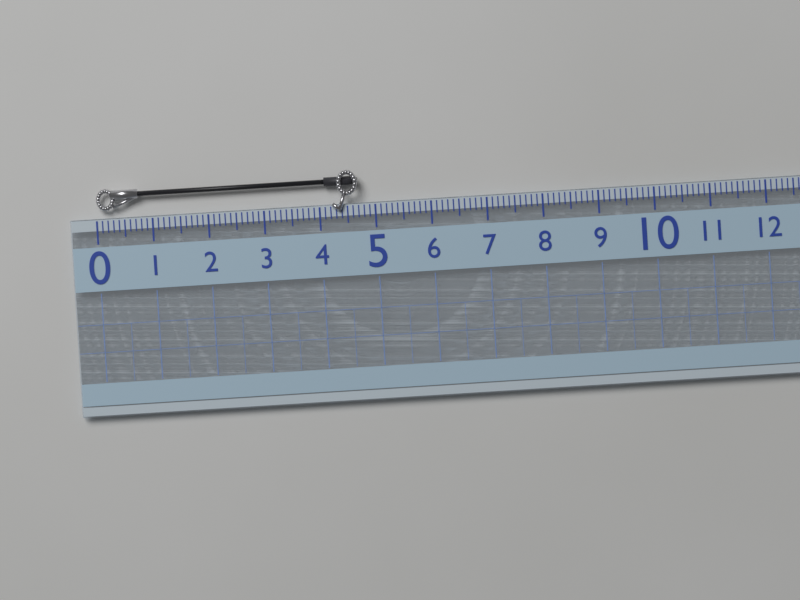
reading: 4.7 (no unit)
